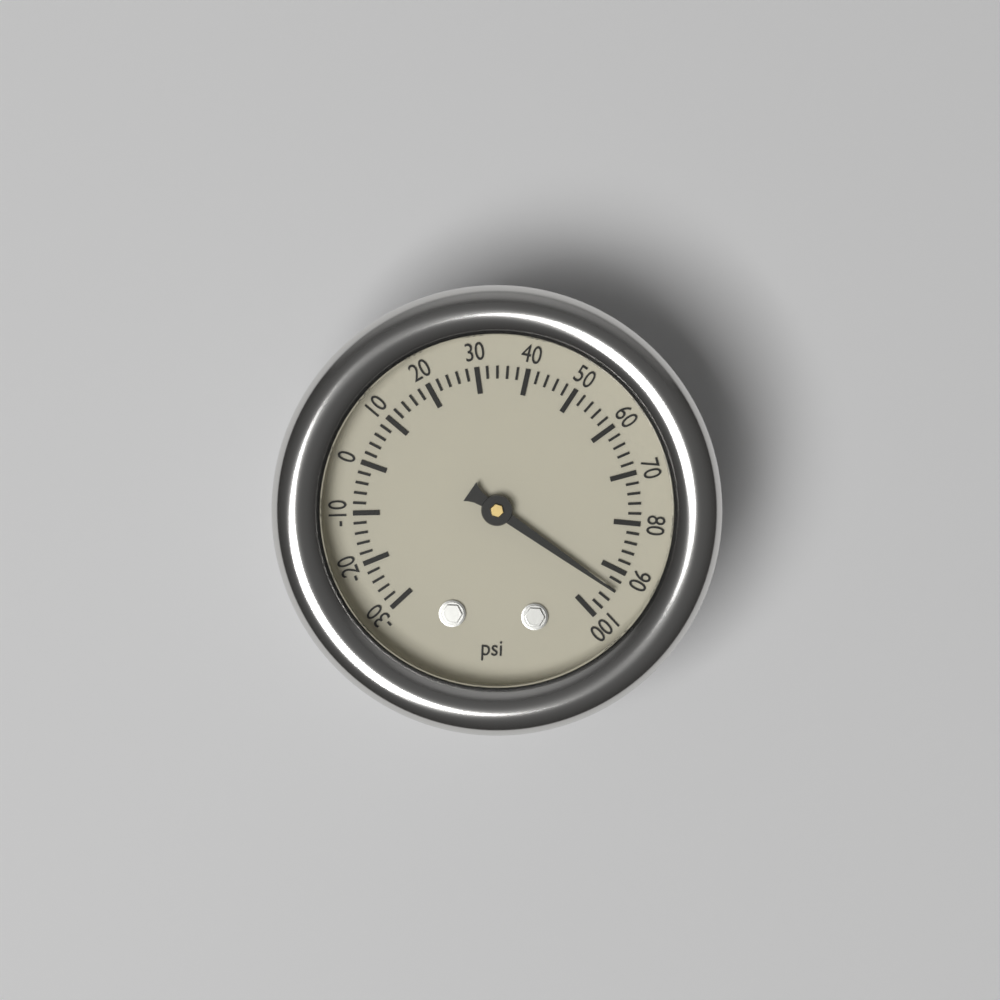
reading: 94 psi
